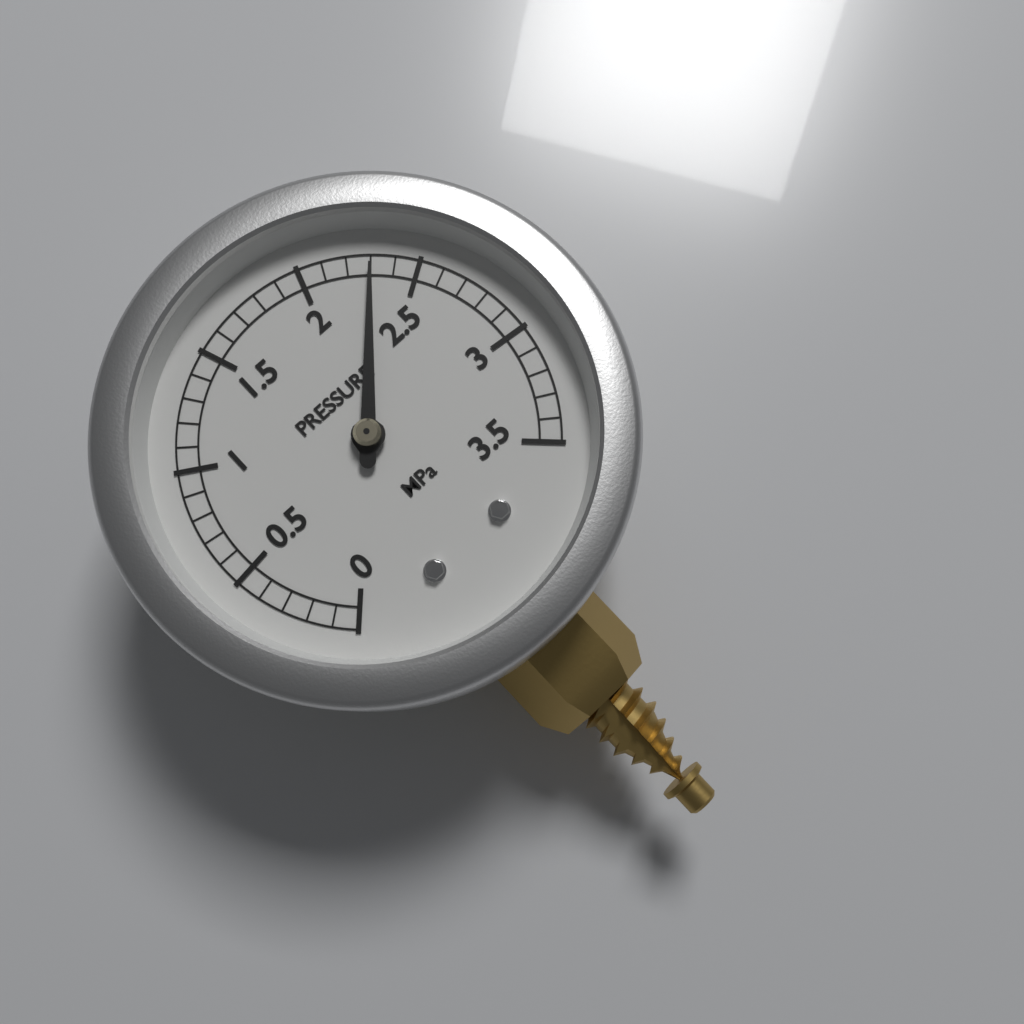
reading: 2.3 MPa
